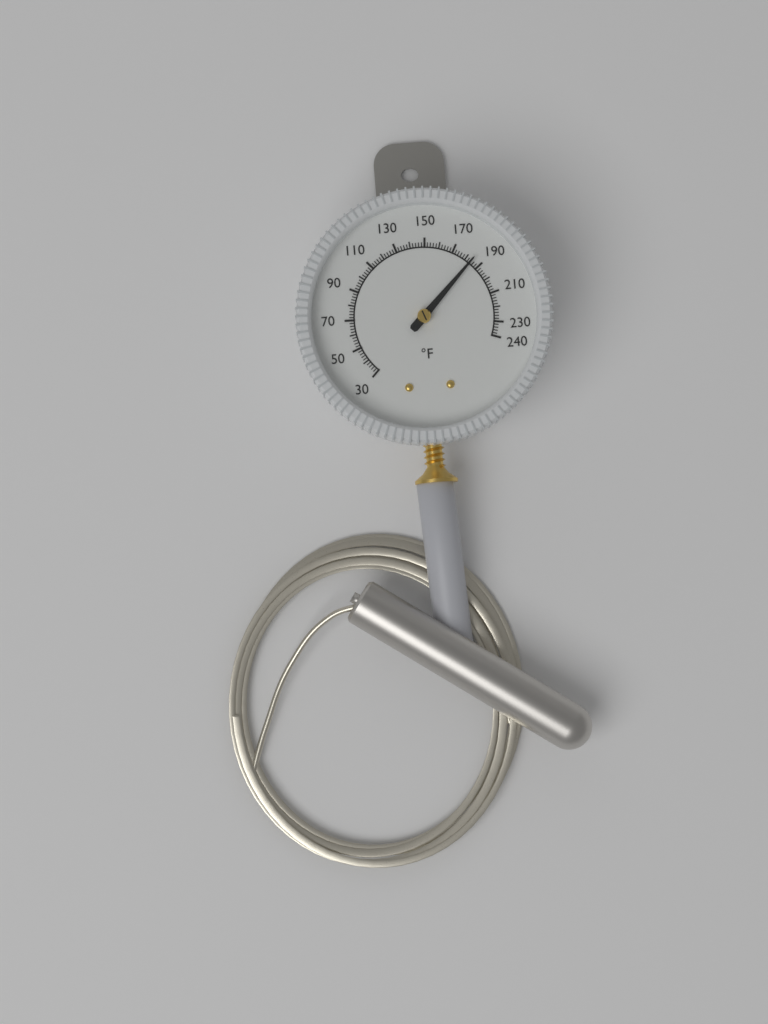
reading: 184 °F
